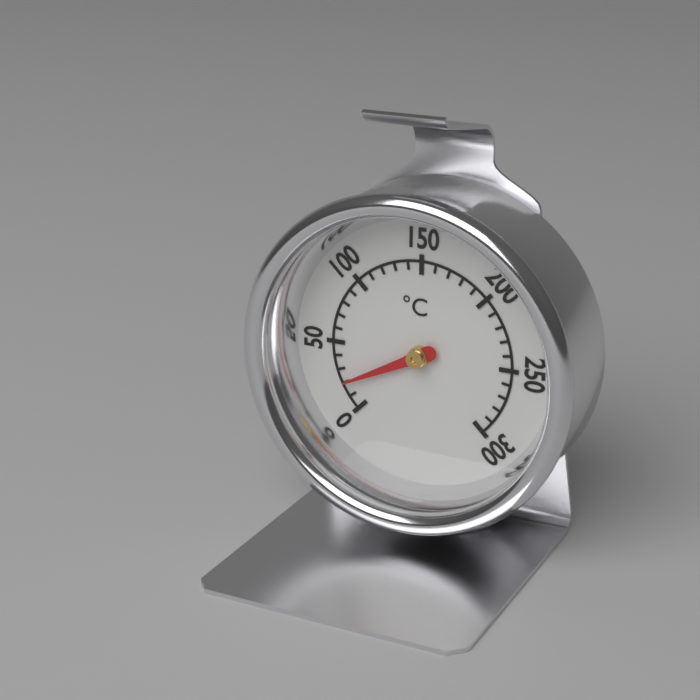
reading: 20 °C
